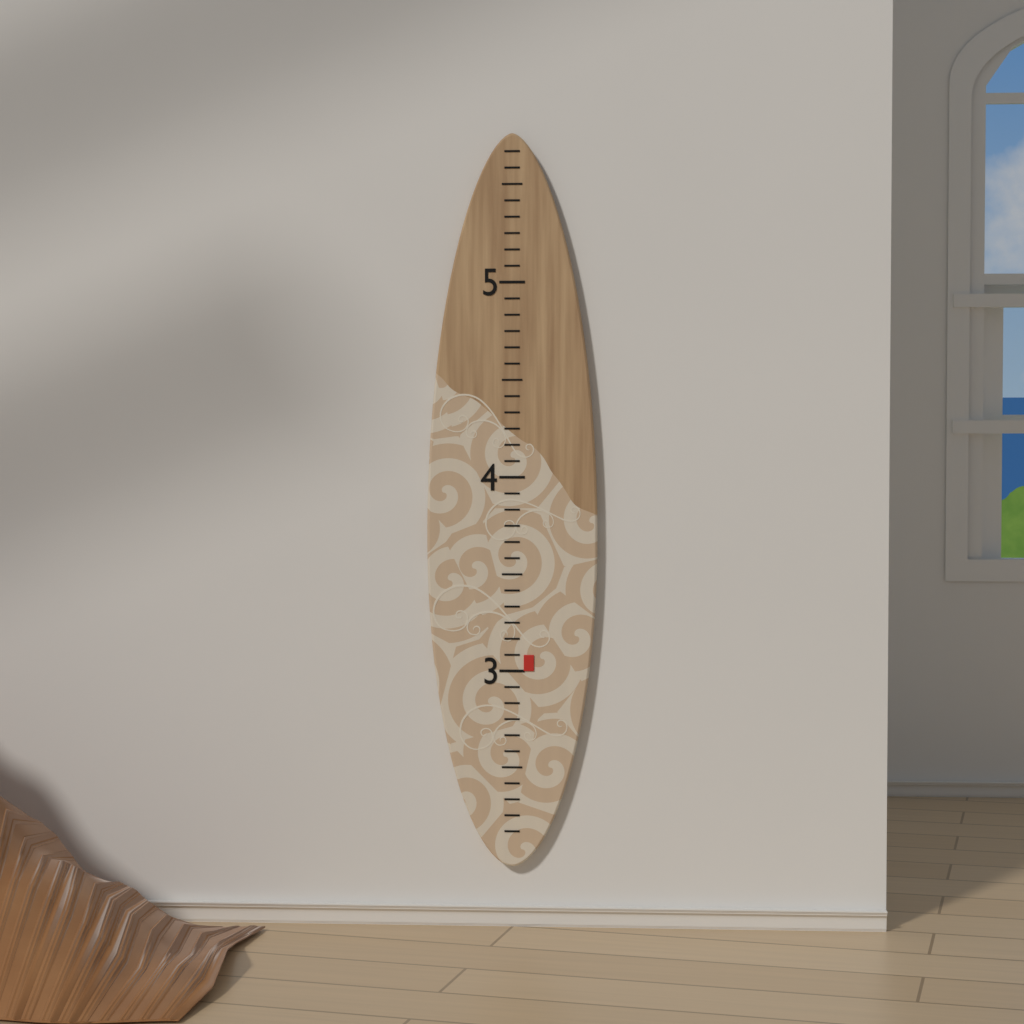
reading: 3.083333 (no unit)
